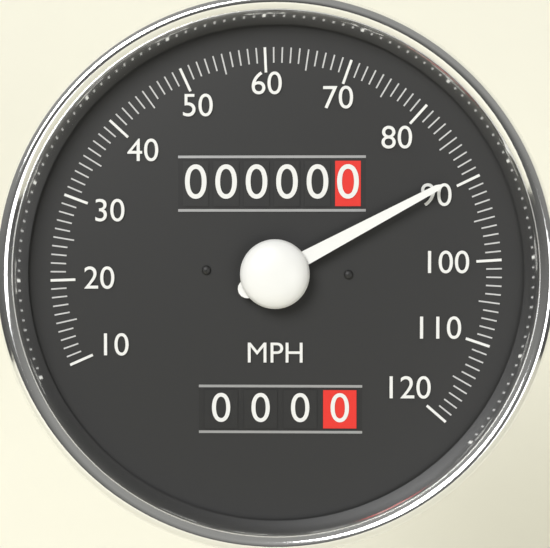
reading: 89 MPH
